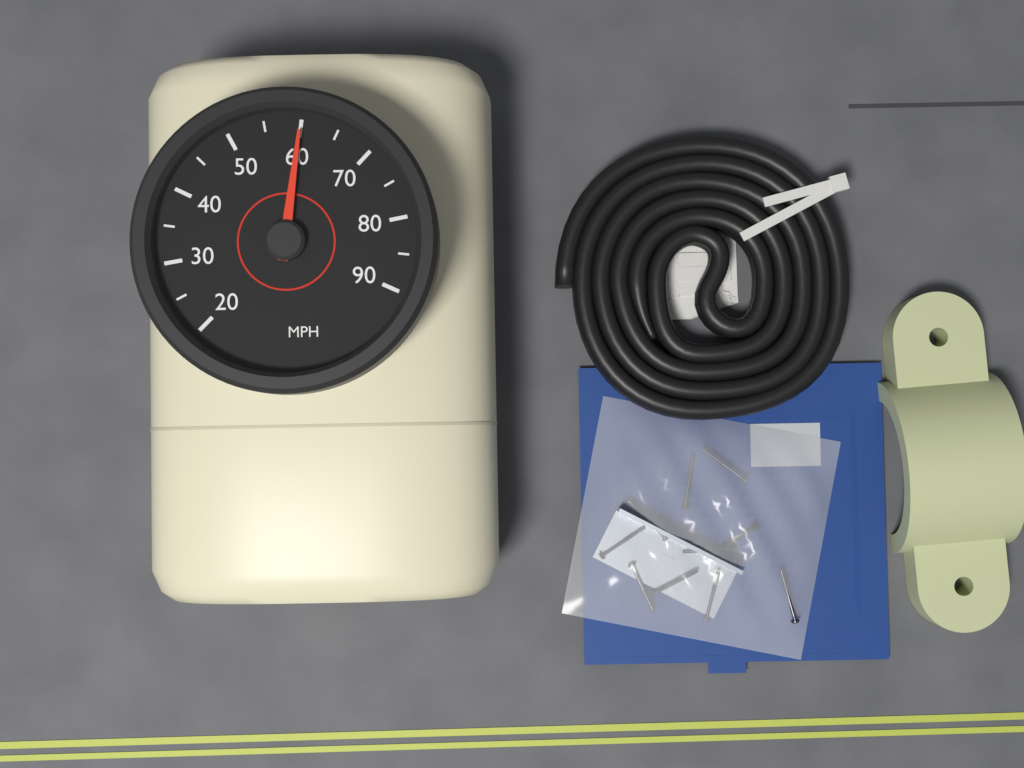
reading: 60 MPH
